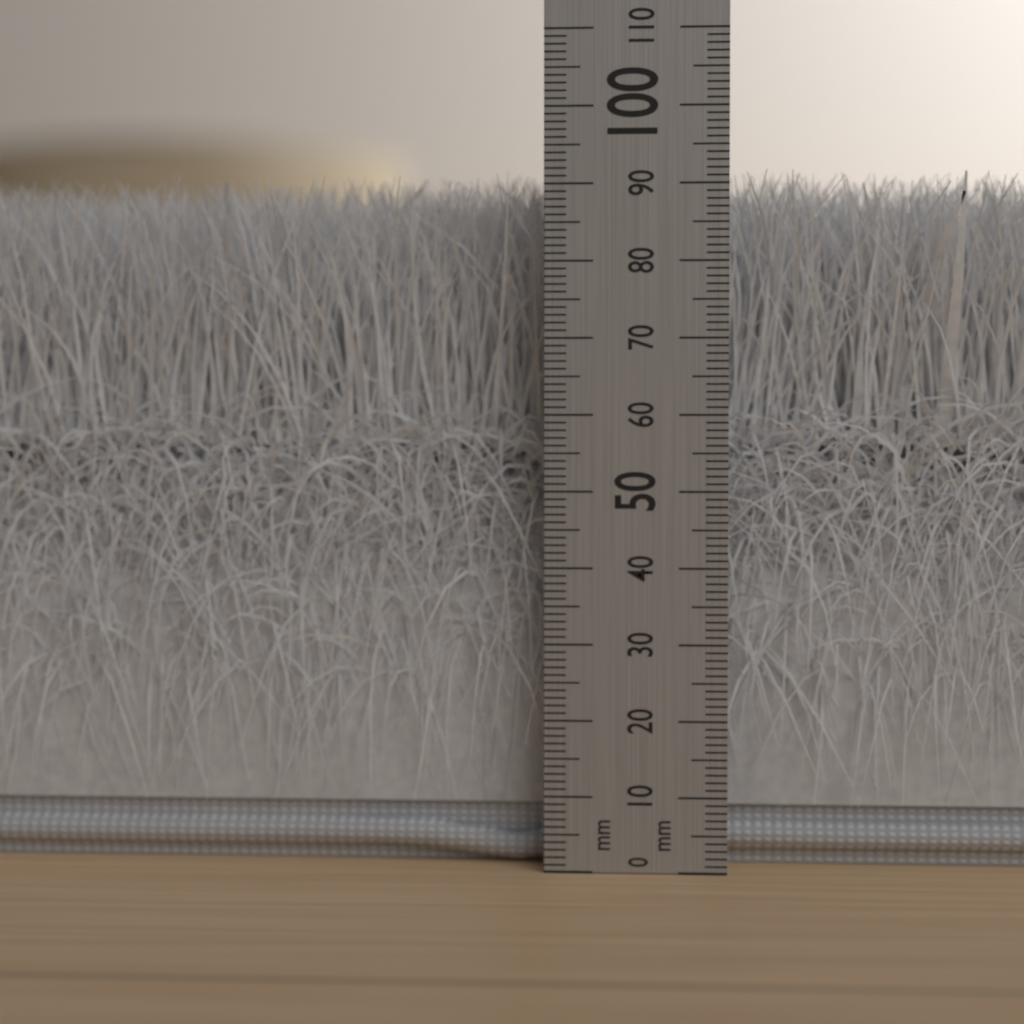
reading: 92 mm
